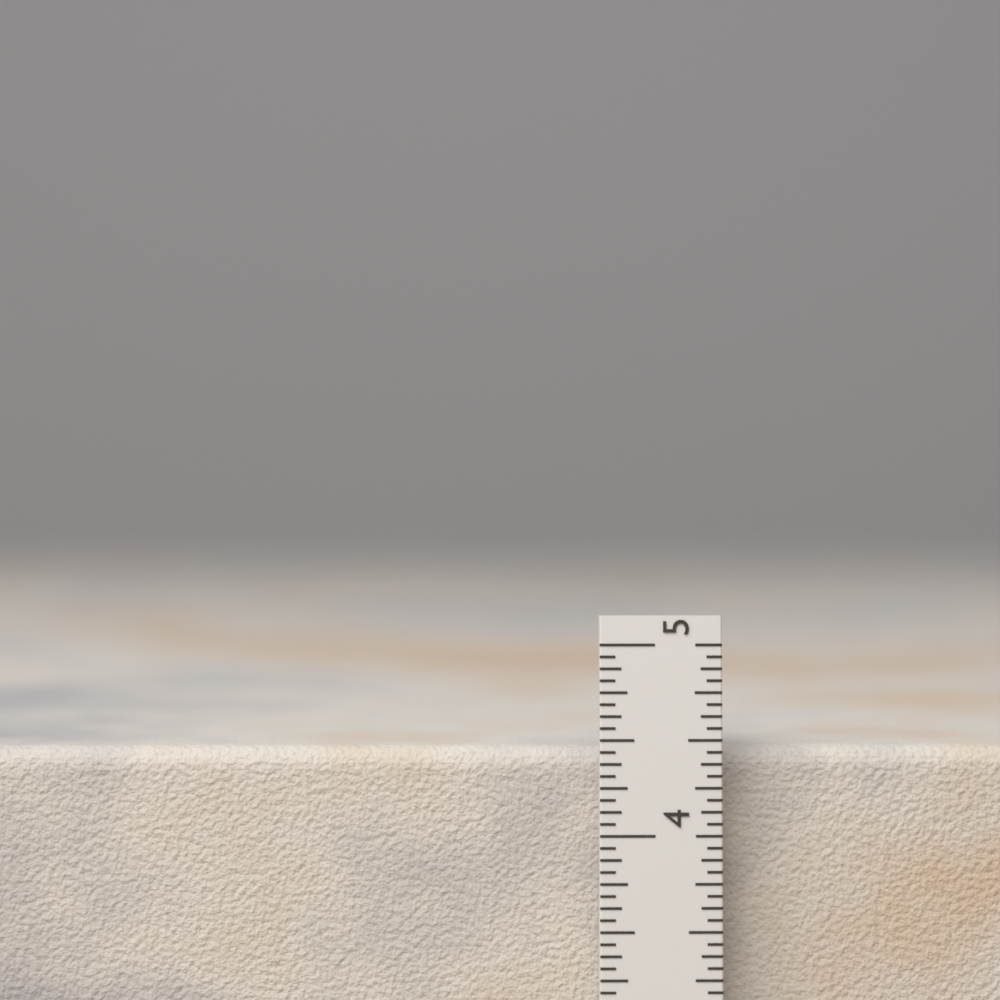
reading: 4.4375 in
